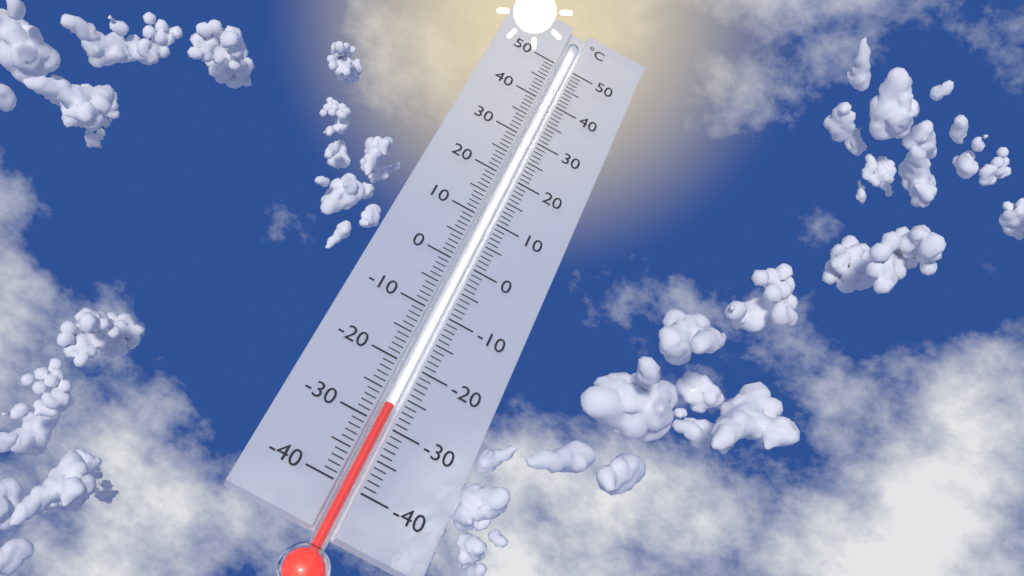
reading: -27 °C
